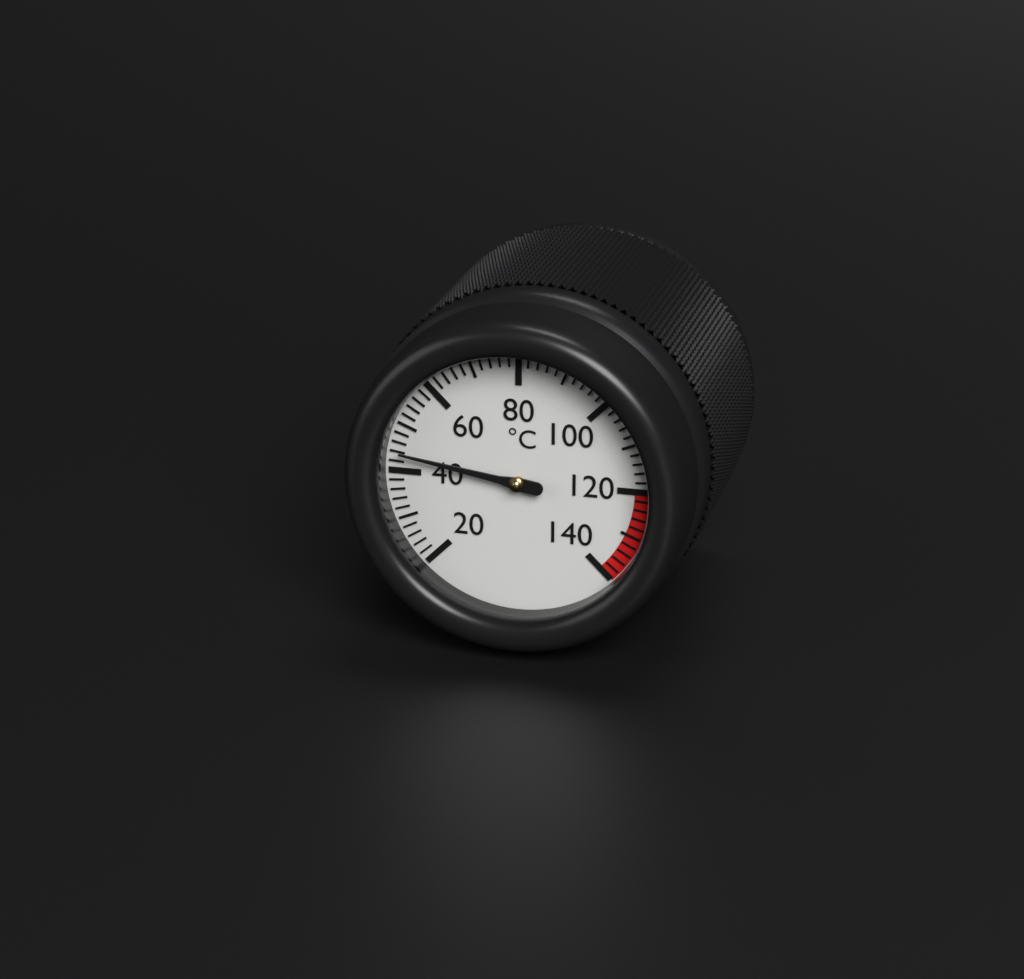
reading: 44 °C
